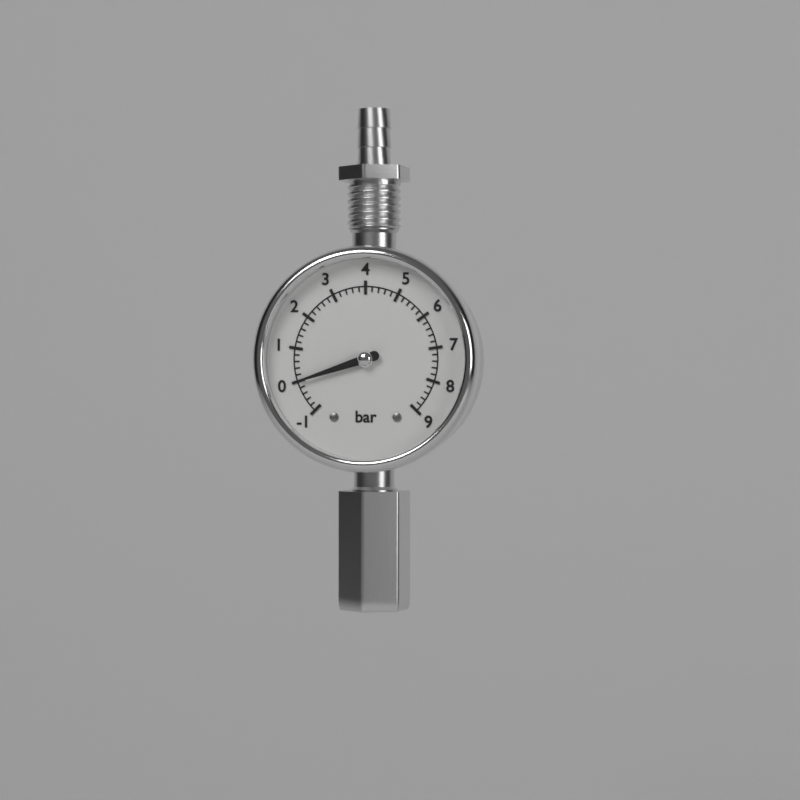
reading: 0.0 bar
